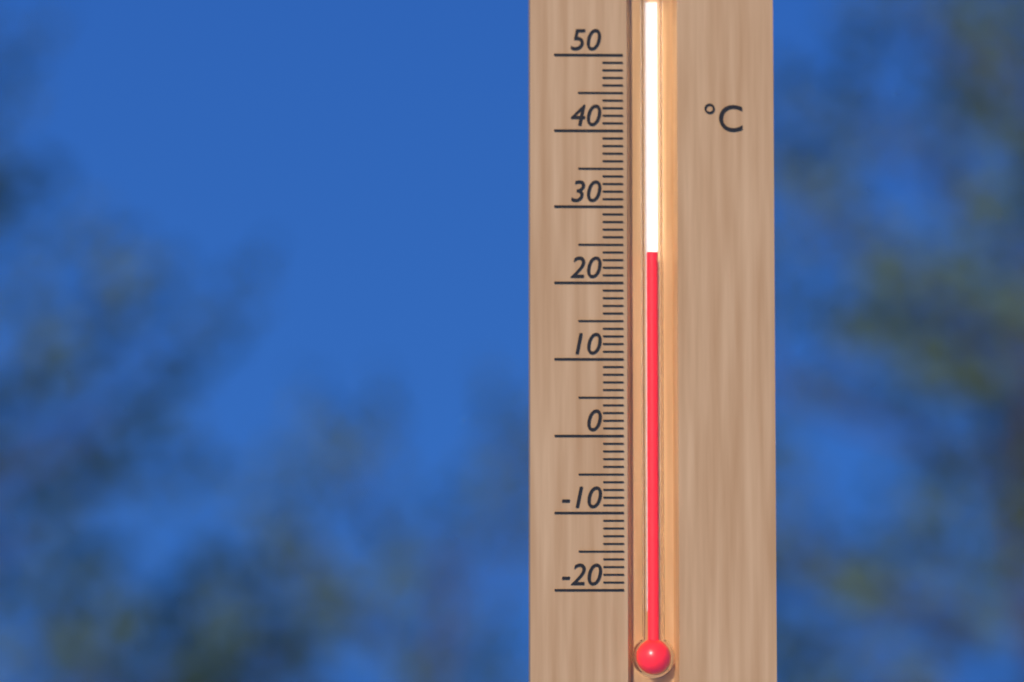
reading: 24 °C
